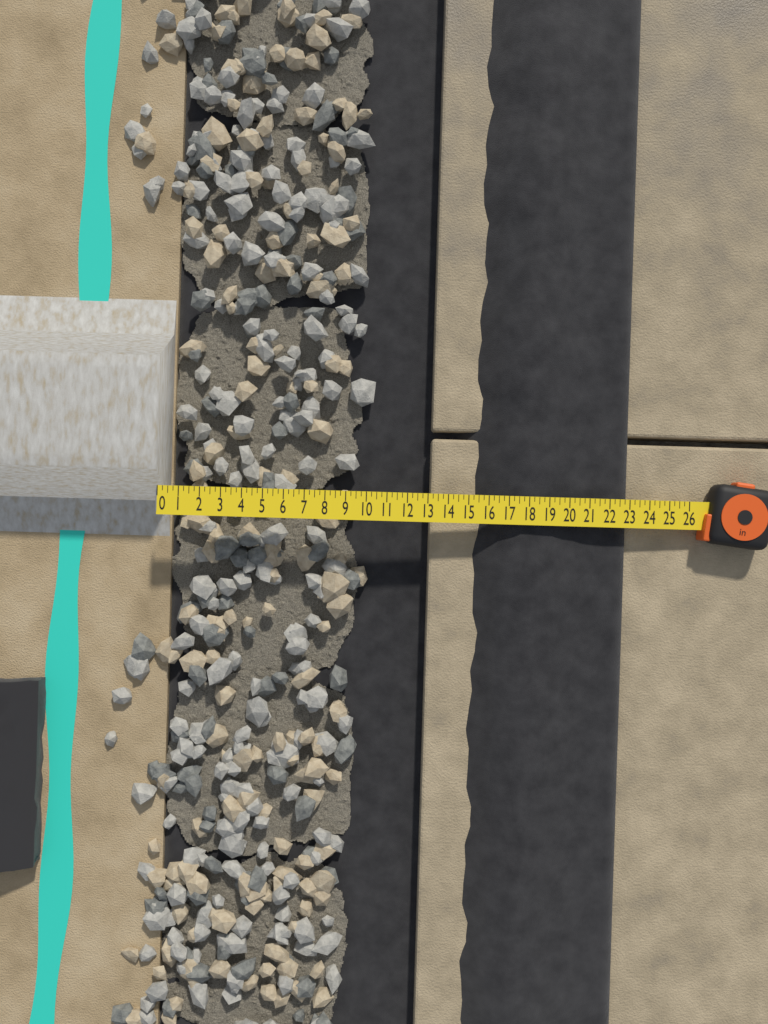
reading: 23.00 in
